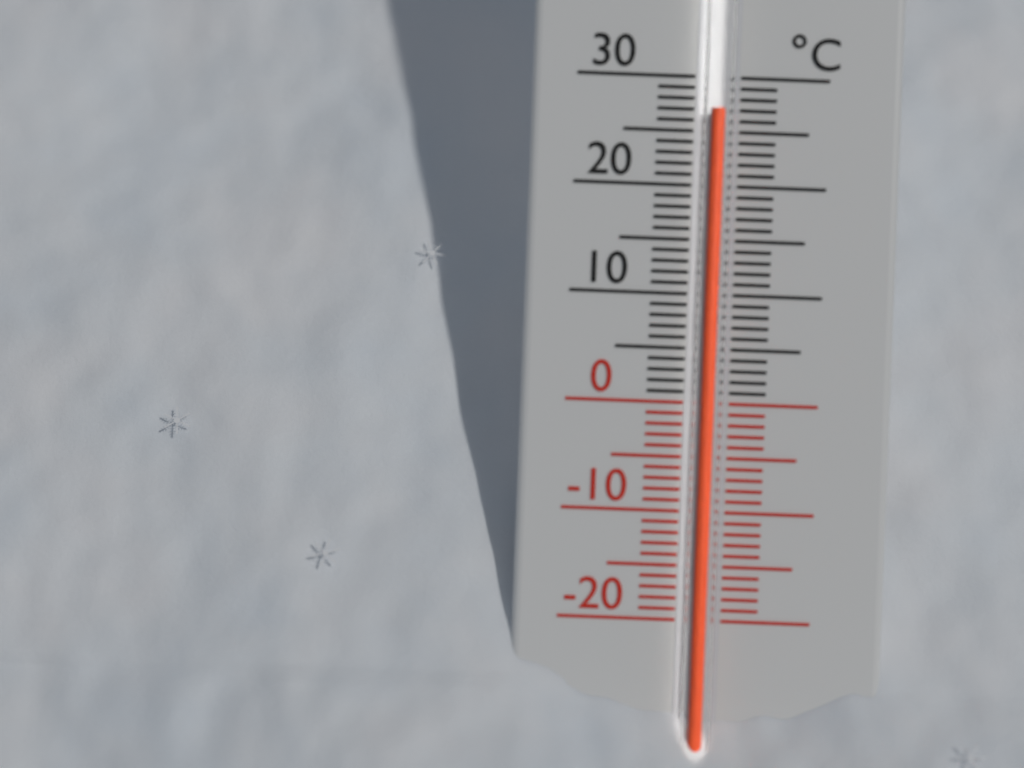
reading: 27 °C
